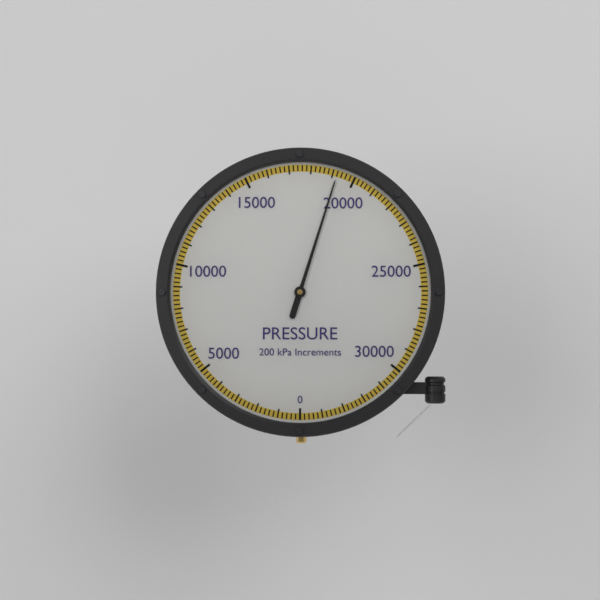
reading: 19200 kPa
